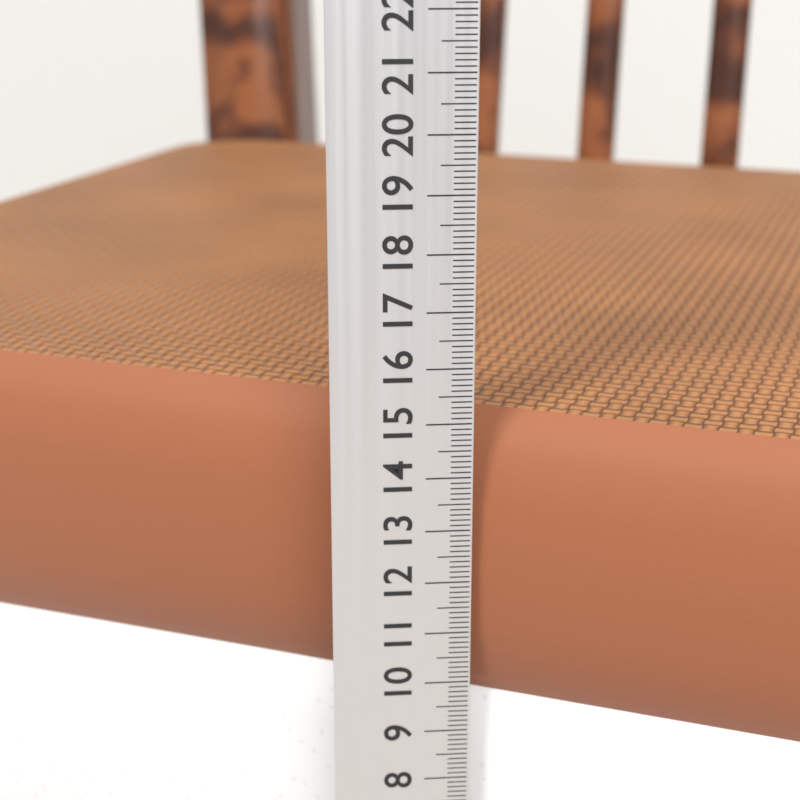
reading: 15.0 cm
